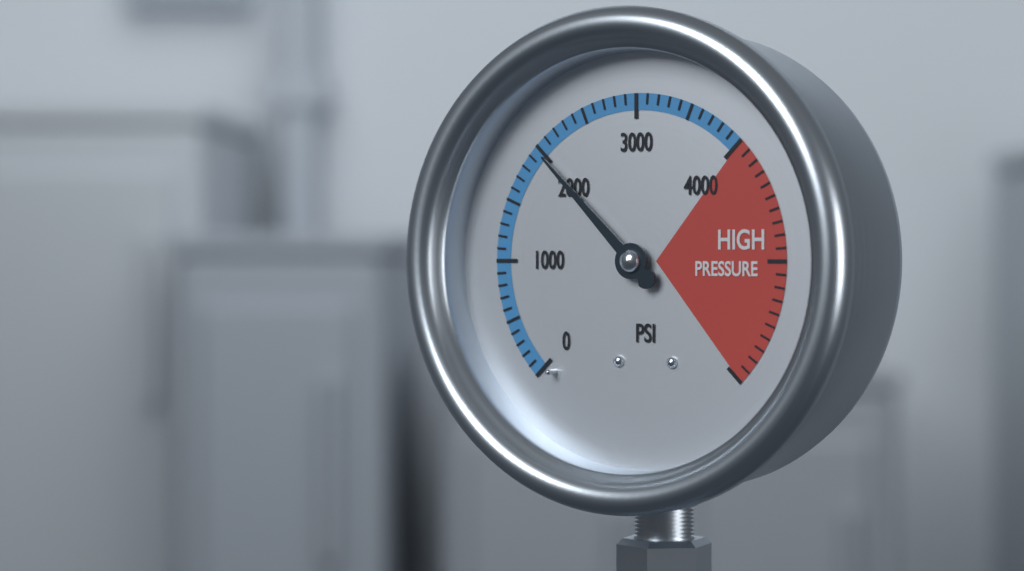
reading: 2000 psi
